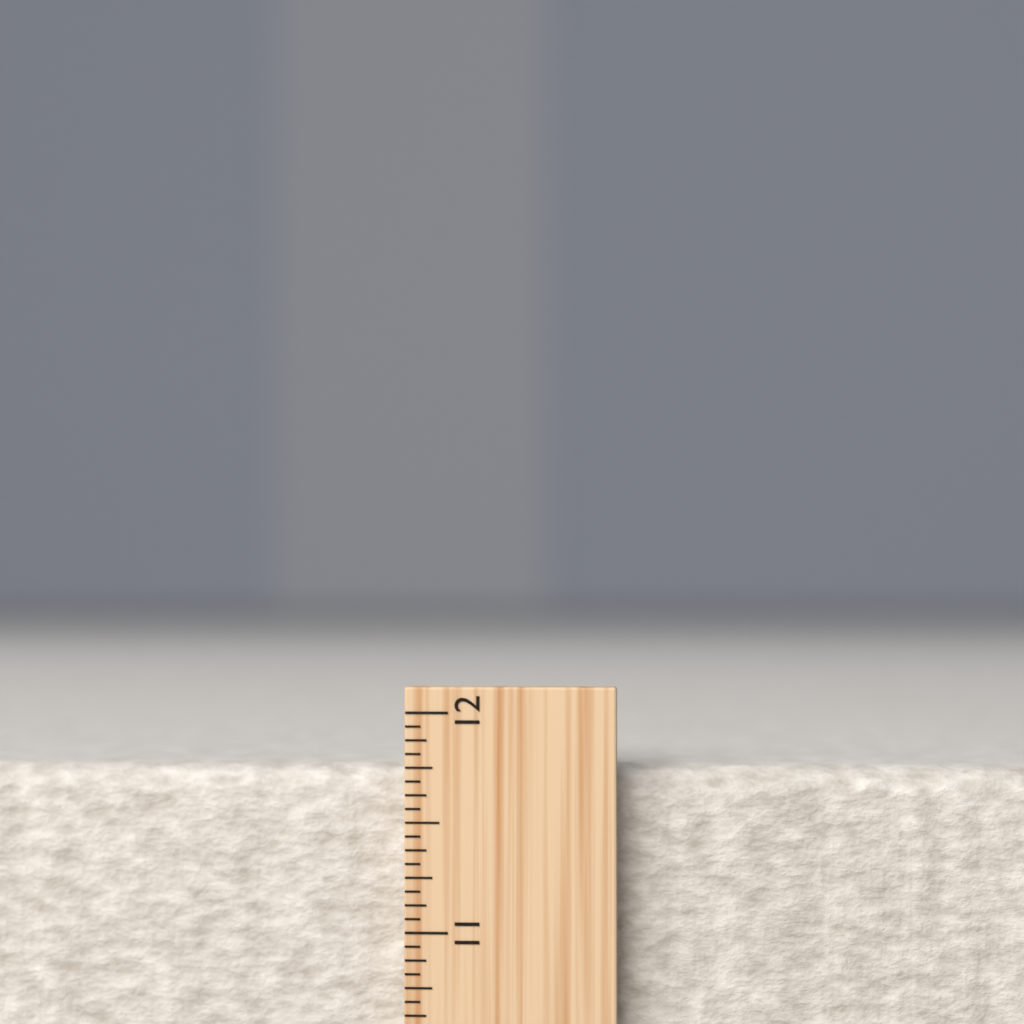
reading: 11.7500 inch
